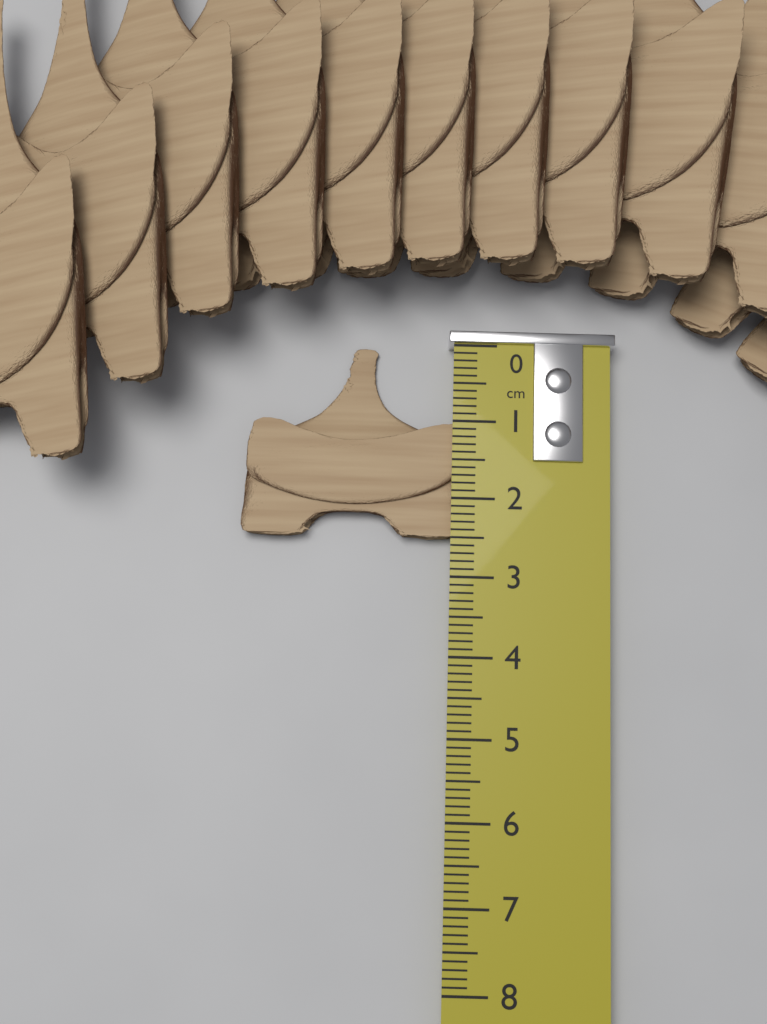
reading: 2.5 cm
